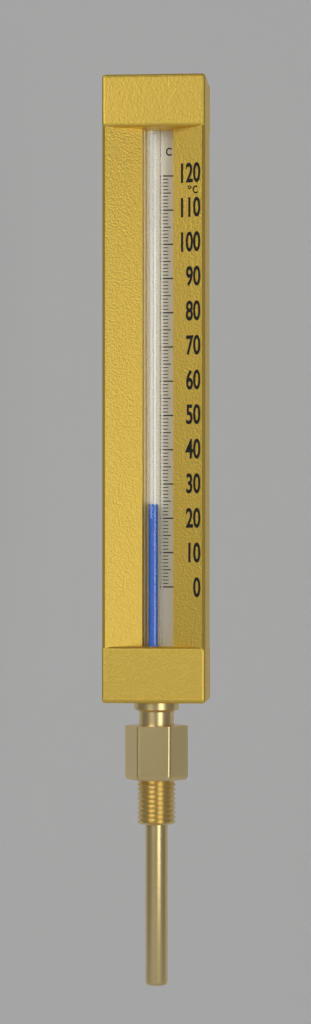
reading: 24 °C
